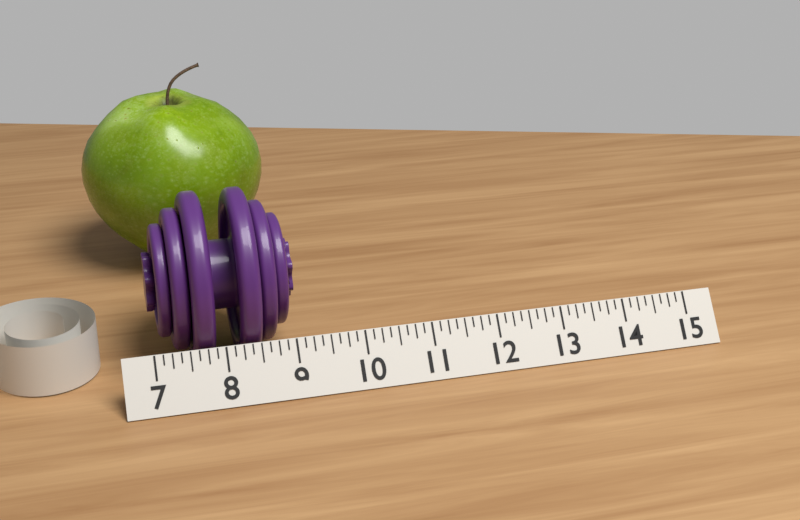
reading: 9.125 (no unit)
